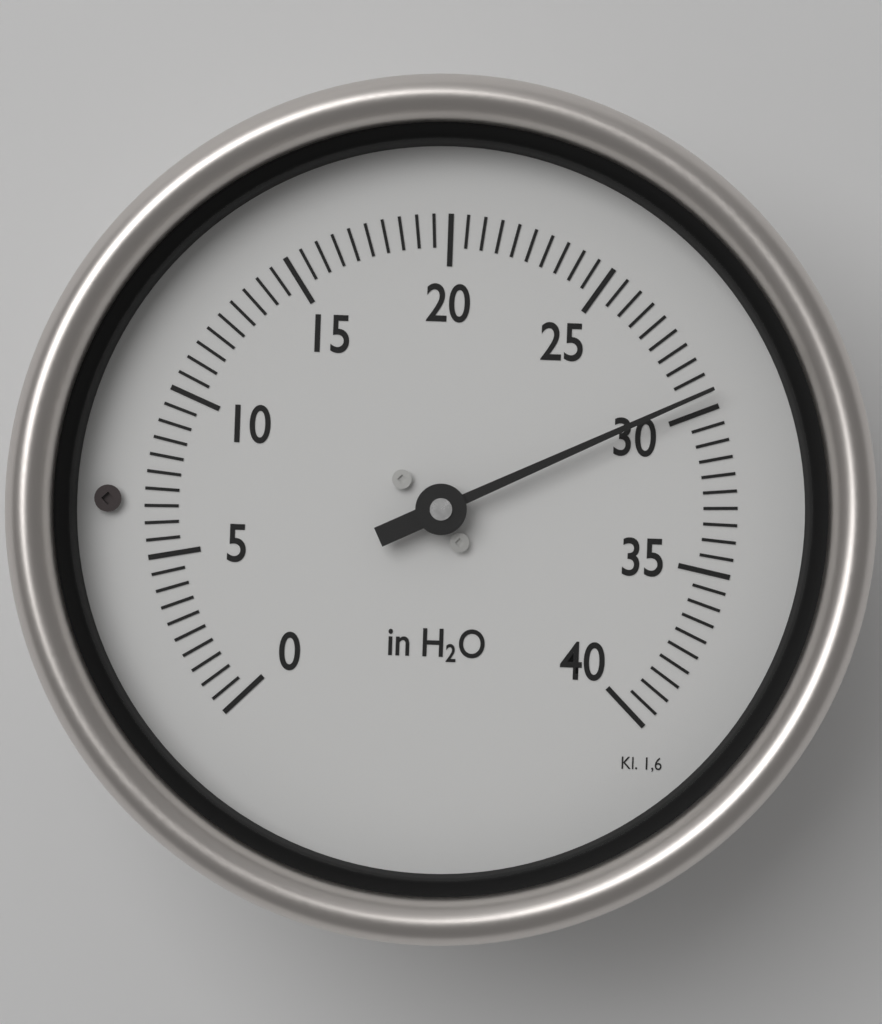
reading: 29.5 in H2O
